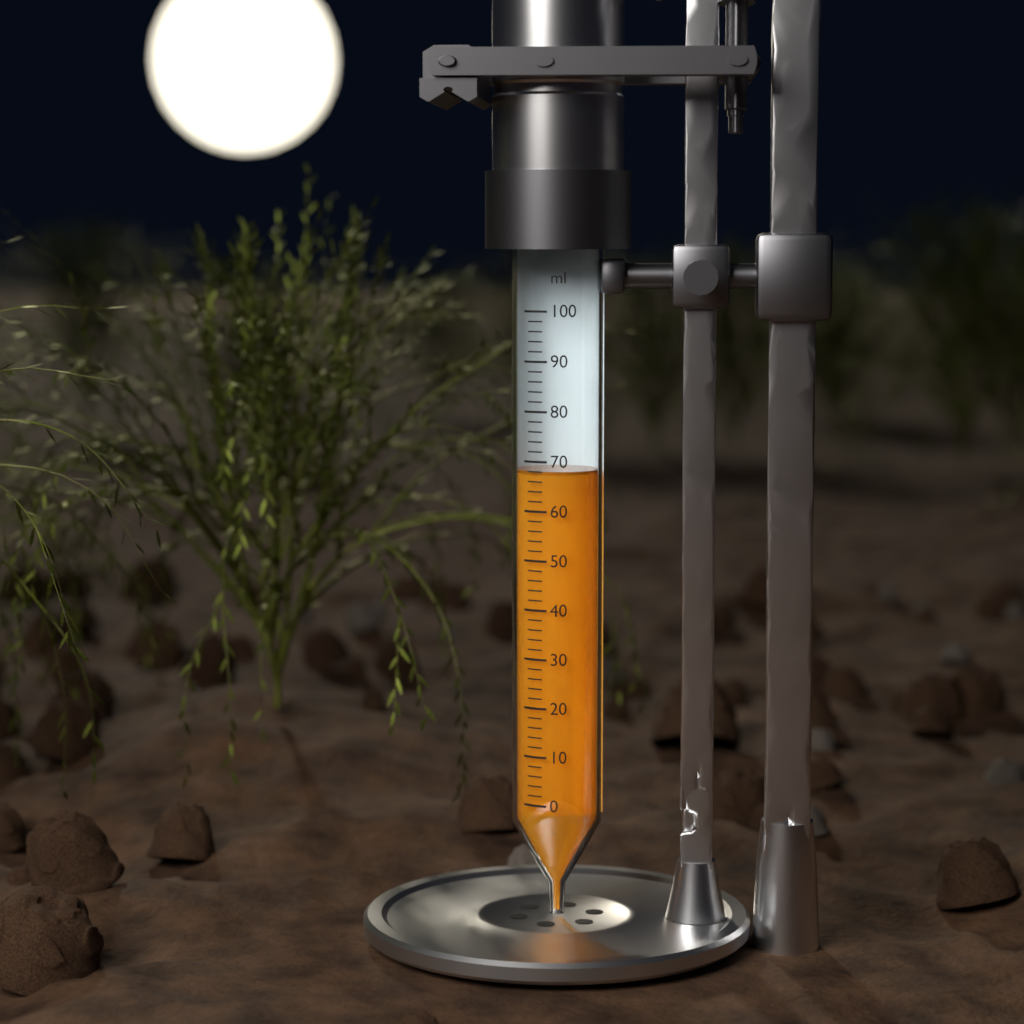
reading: 68 ml
